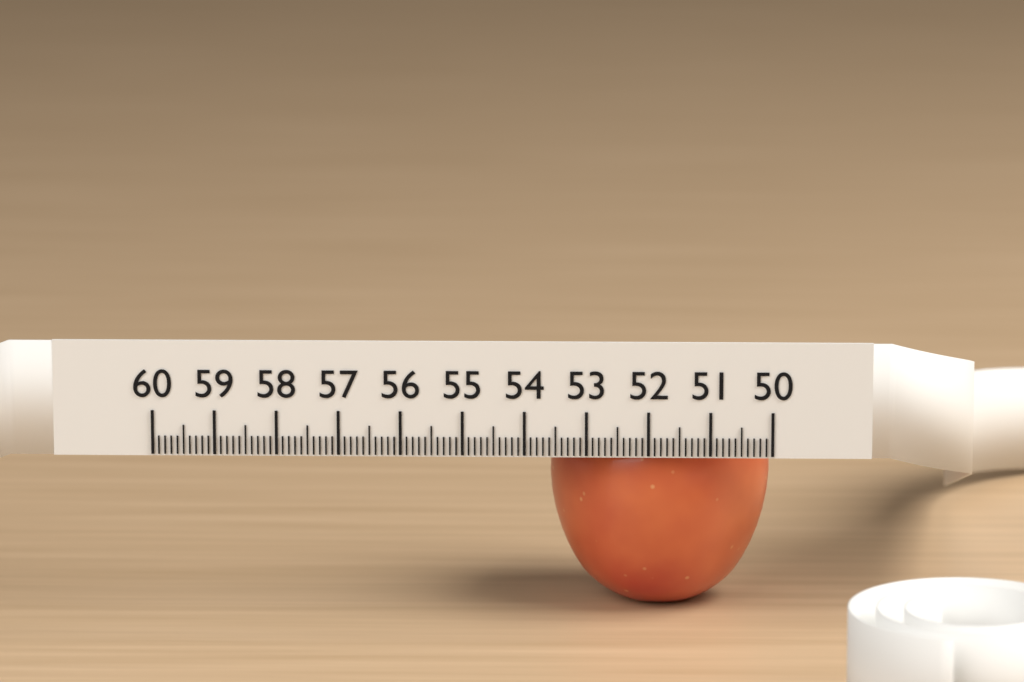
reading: 53.6 (no unit)
